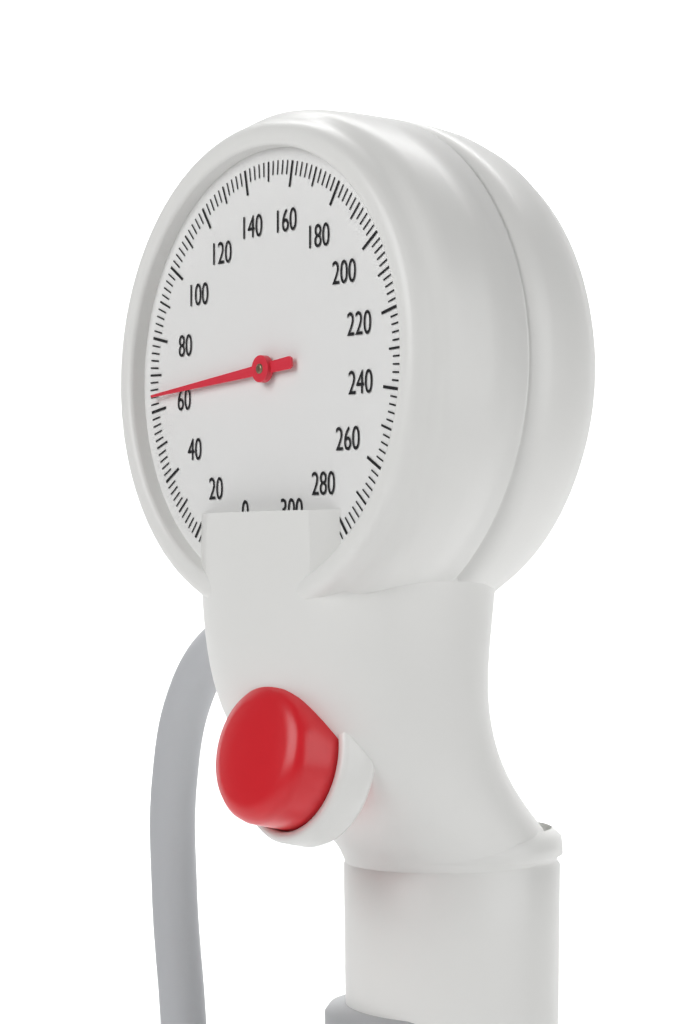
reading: 64 mmHg
